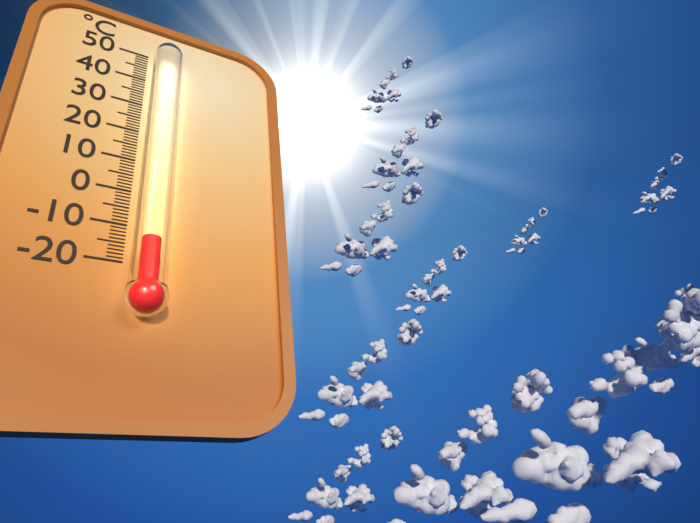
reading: -16 °C
